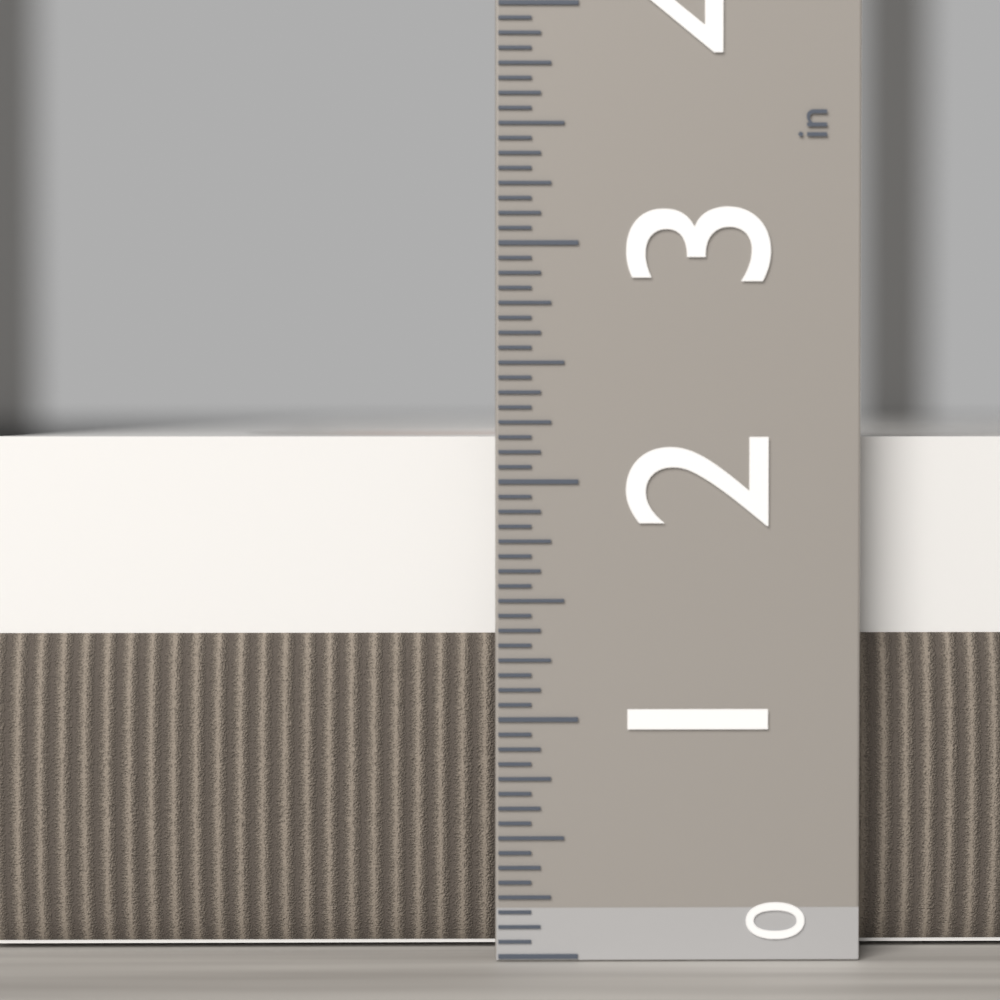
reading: 2.1875 in
